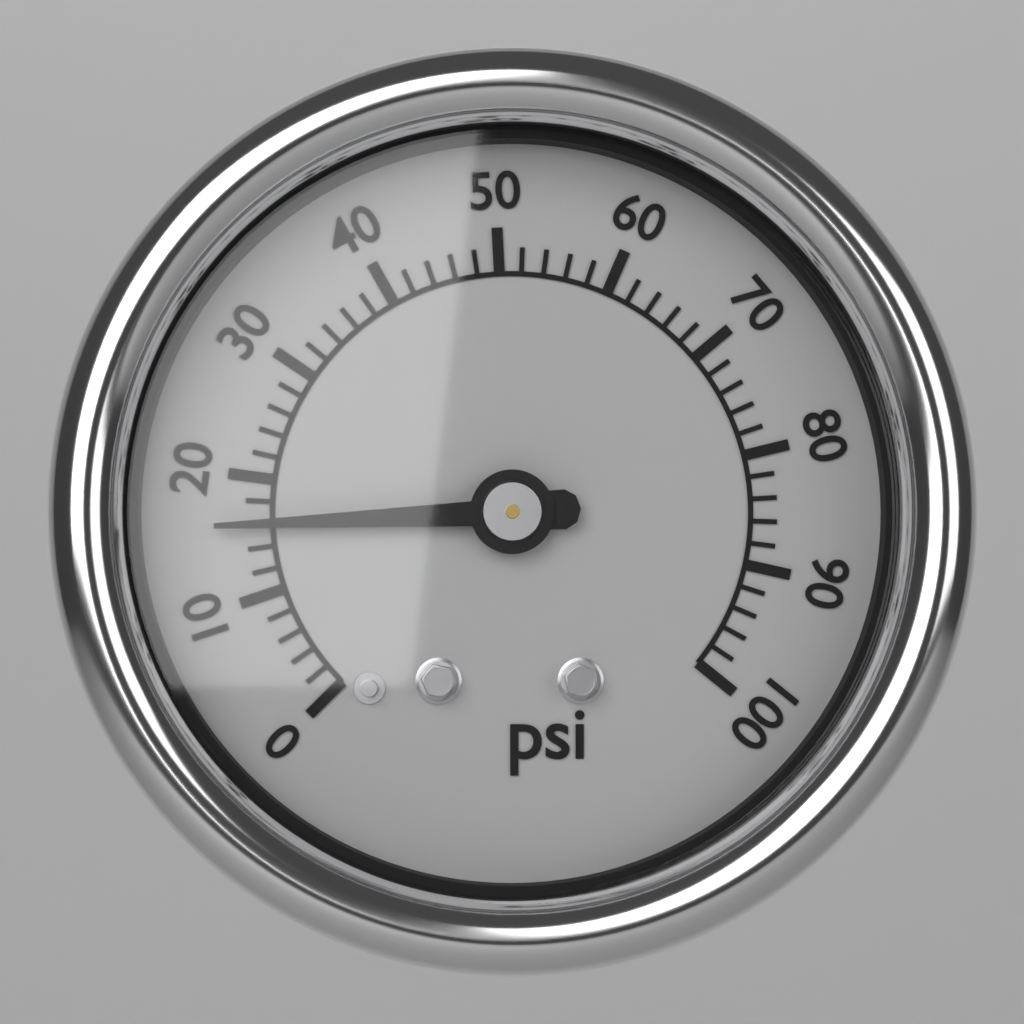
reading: 16 psi
